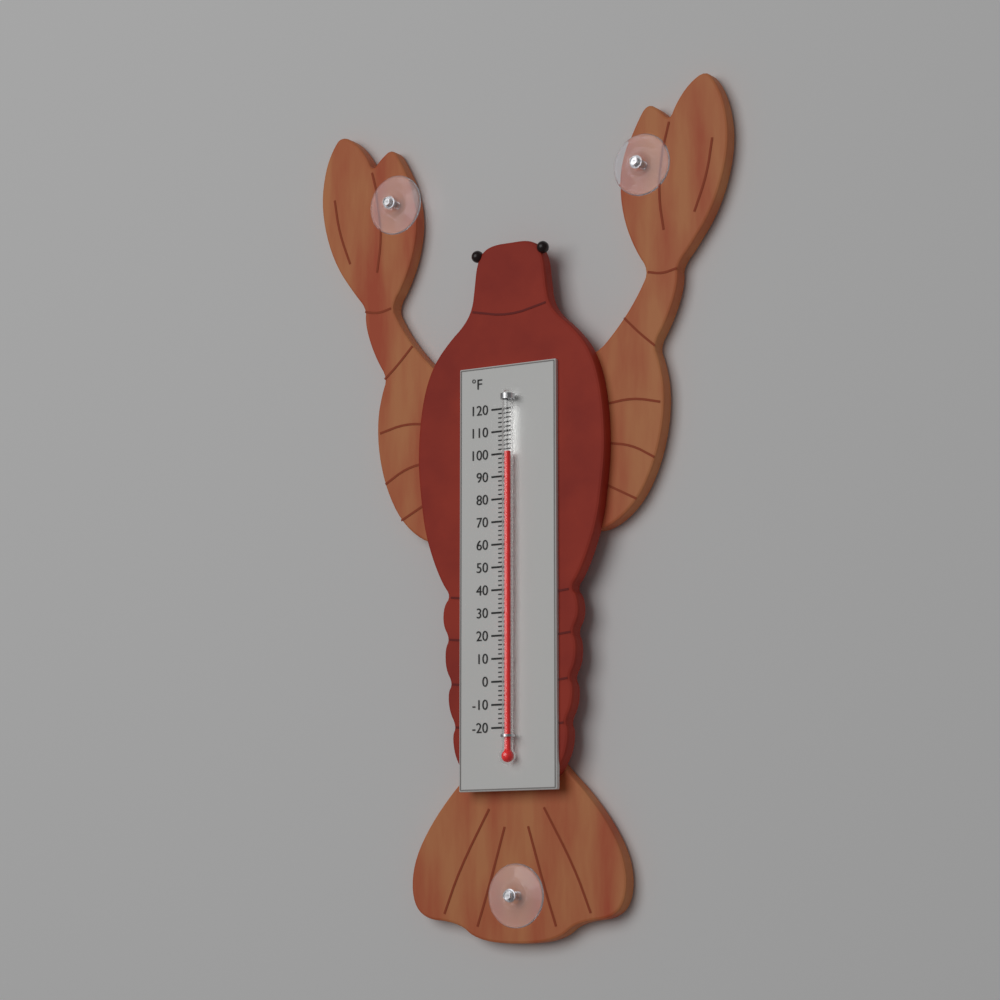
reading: 100 °F
